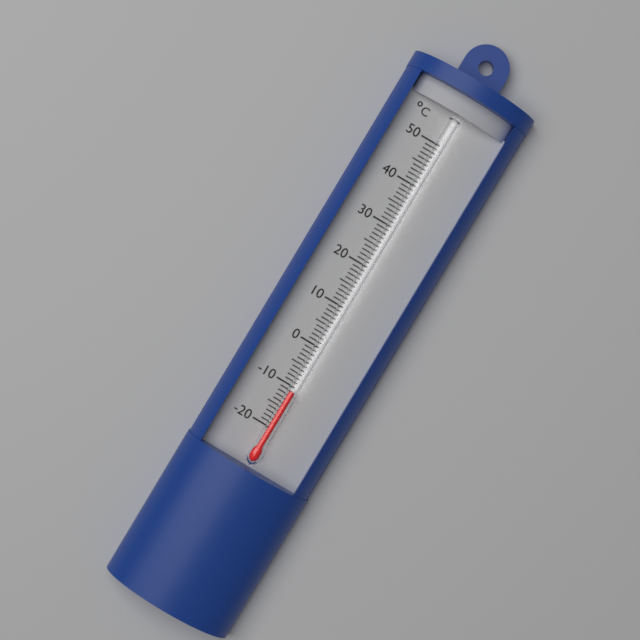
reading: -11 °C
